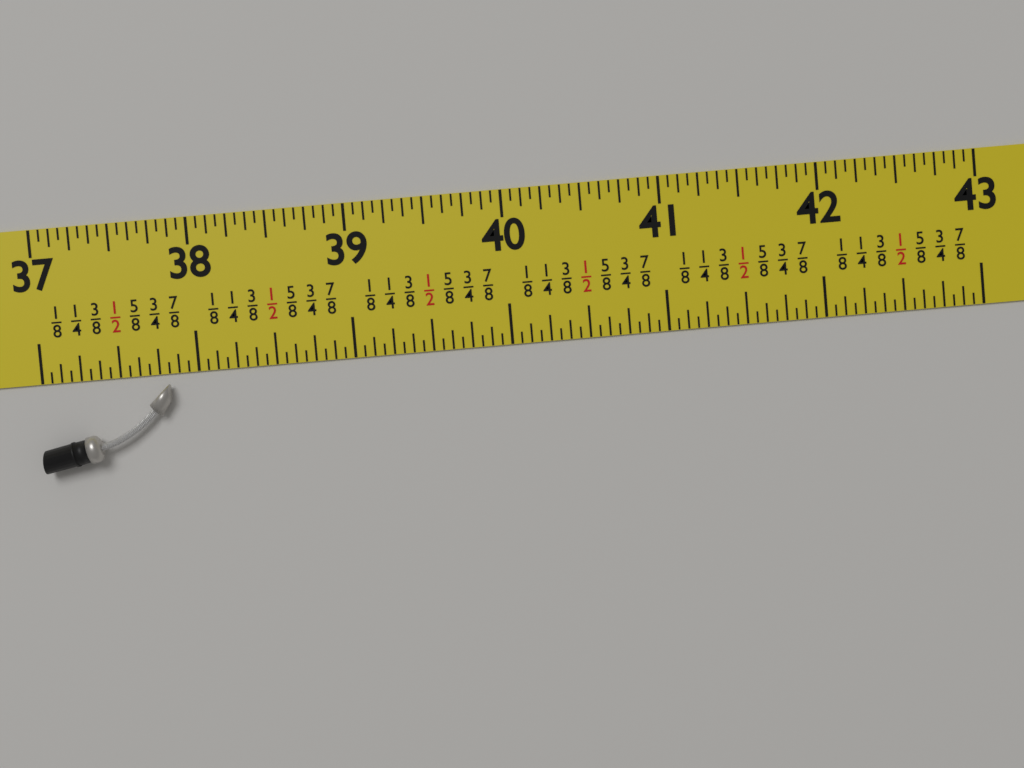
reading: 37.8125 in
